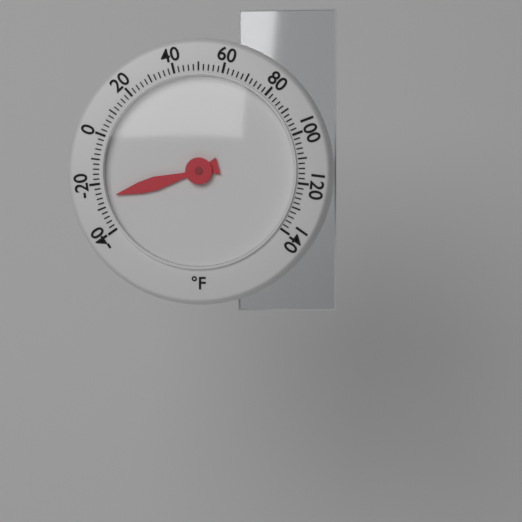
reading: -26 °F
